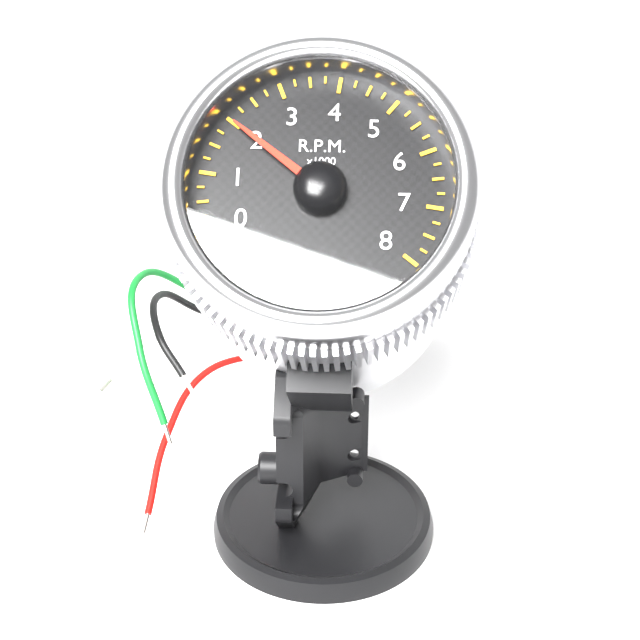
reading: 2.00 x1000 RPM
